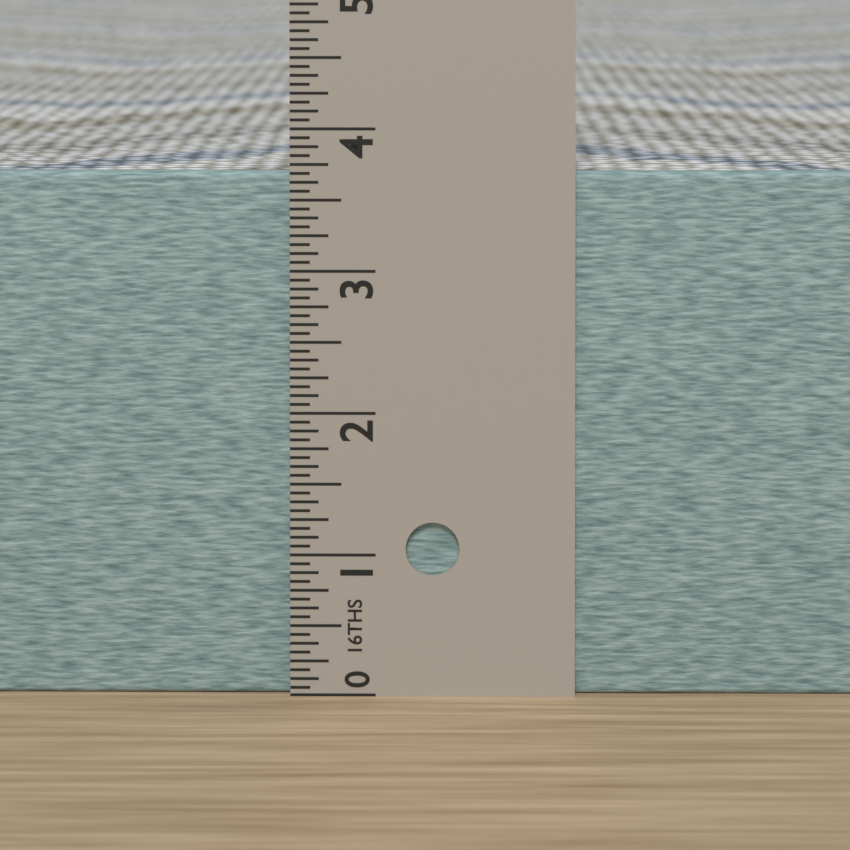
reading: 3.6875 in
